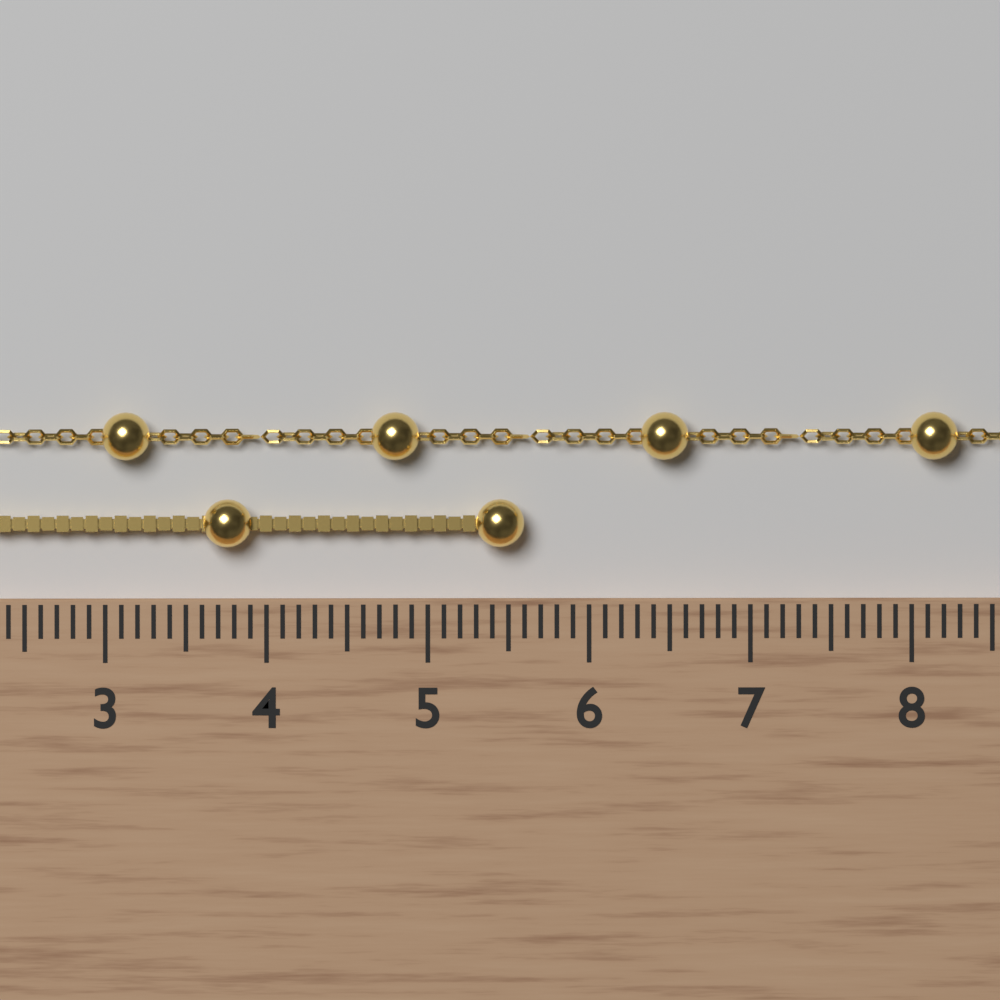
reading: 5.6 cm
